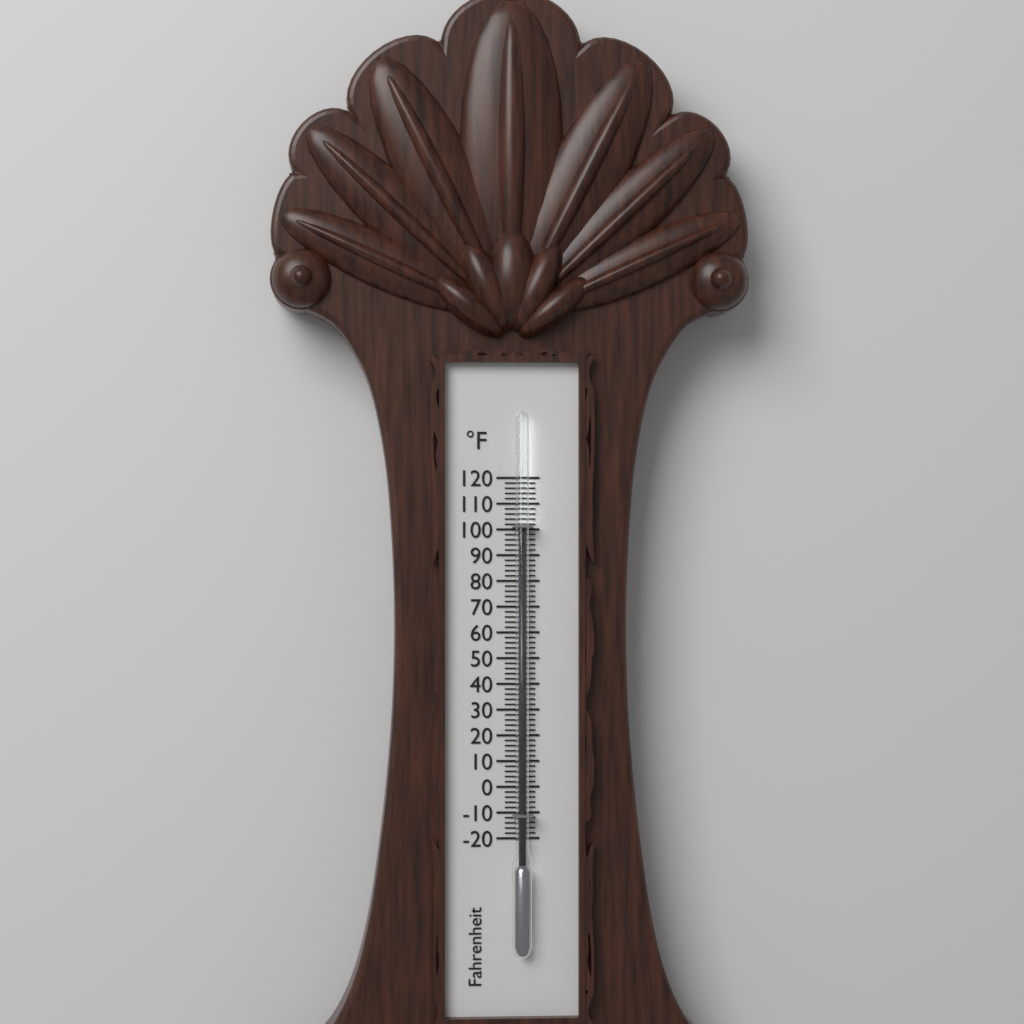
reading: 100 °F
